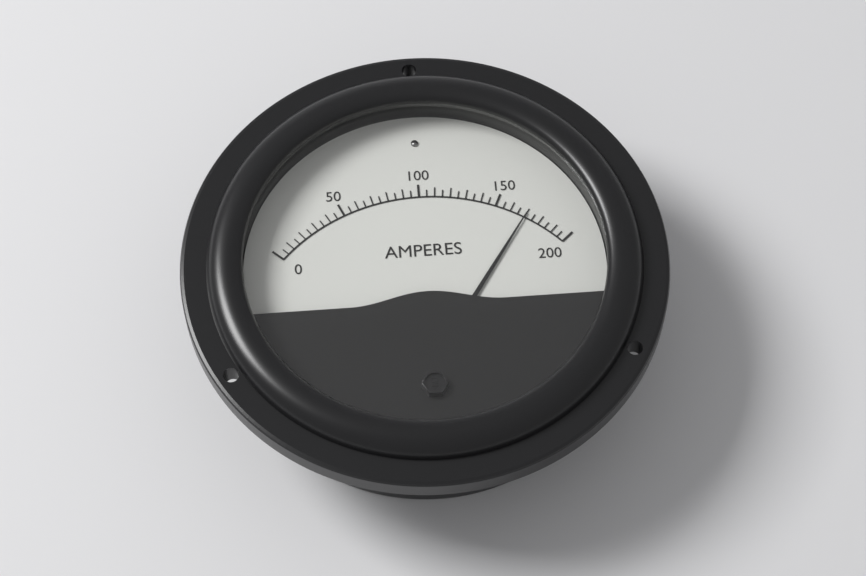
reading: 170 A
